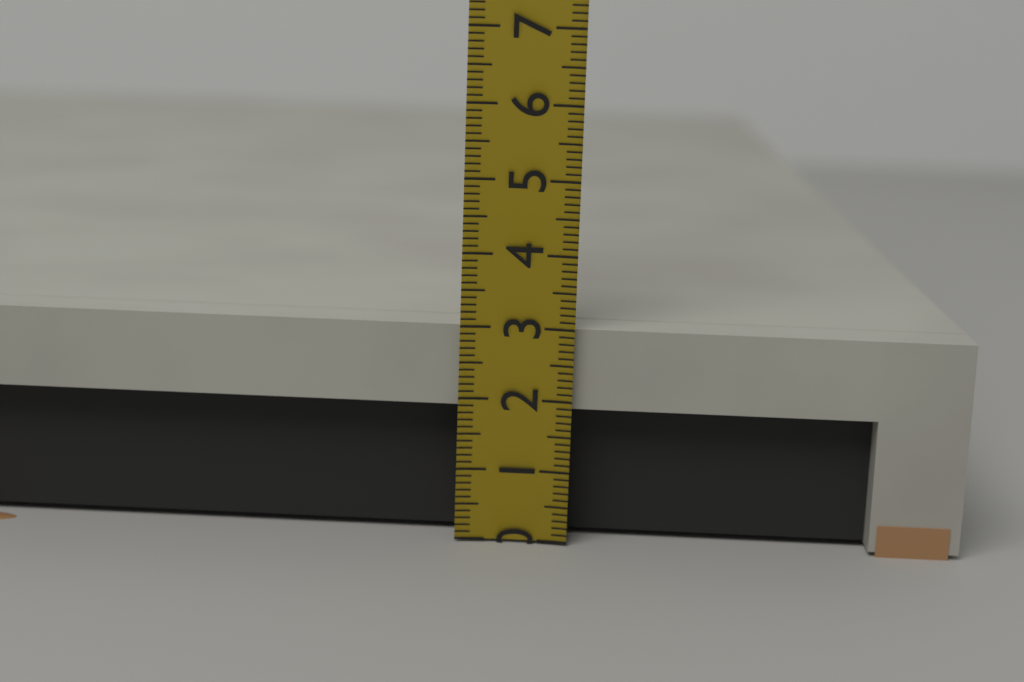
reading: 3.0 (no unit)
